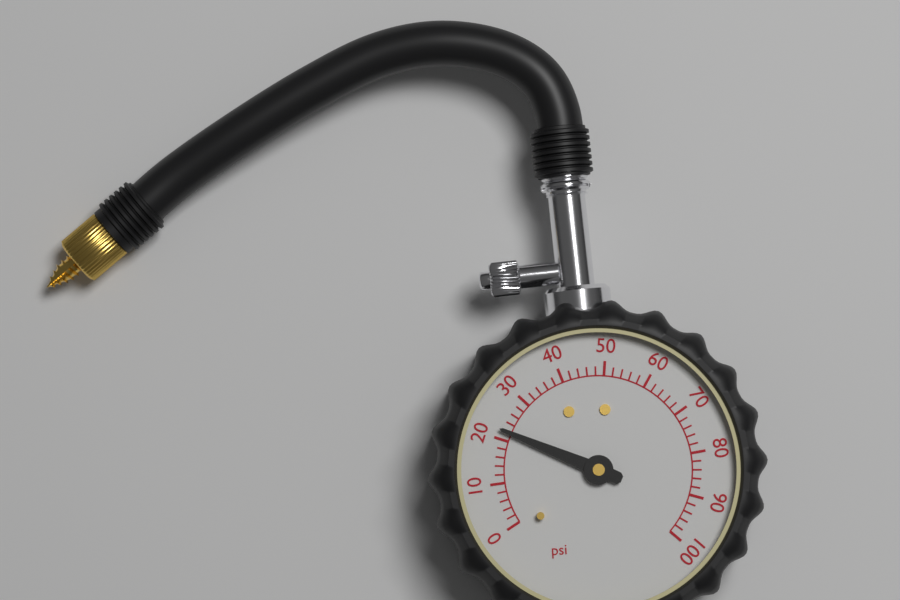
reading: 22 psi
